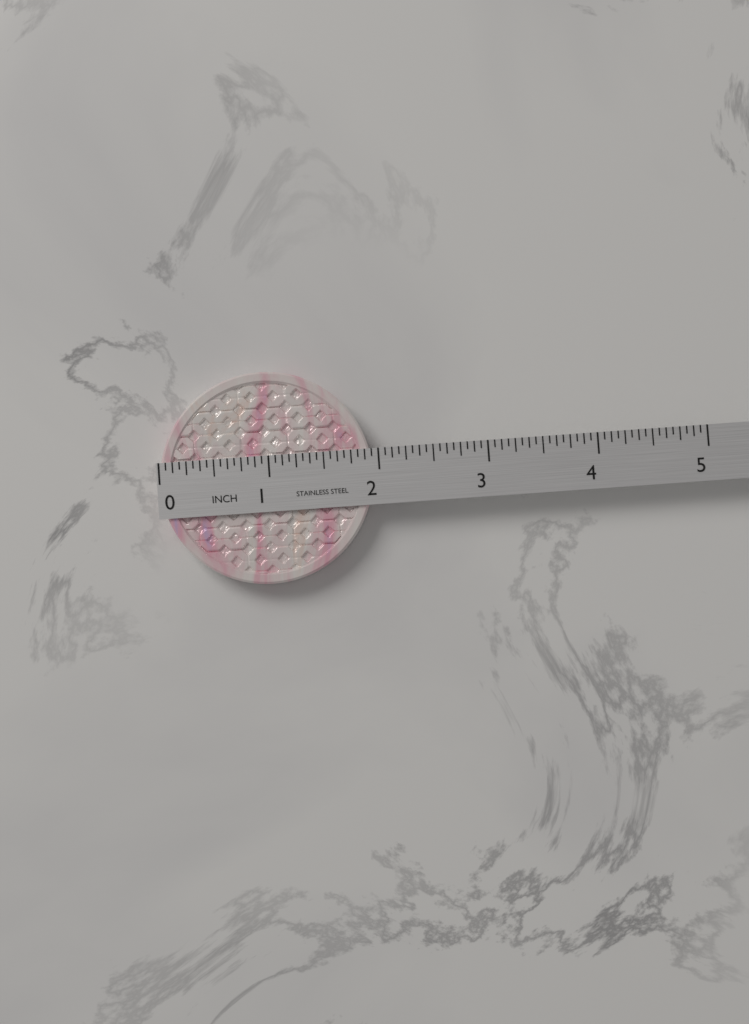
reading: 1.9375 in
